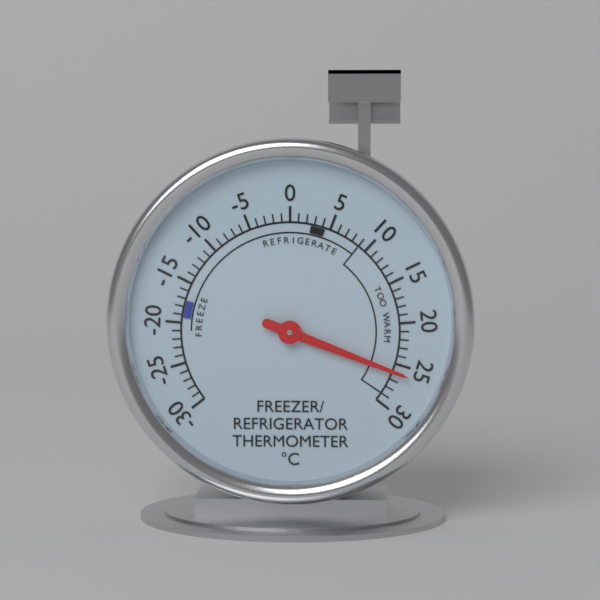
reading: 26 °C
